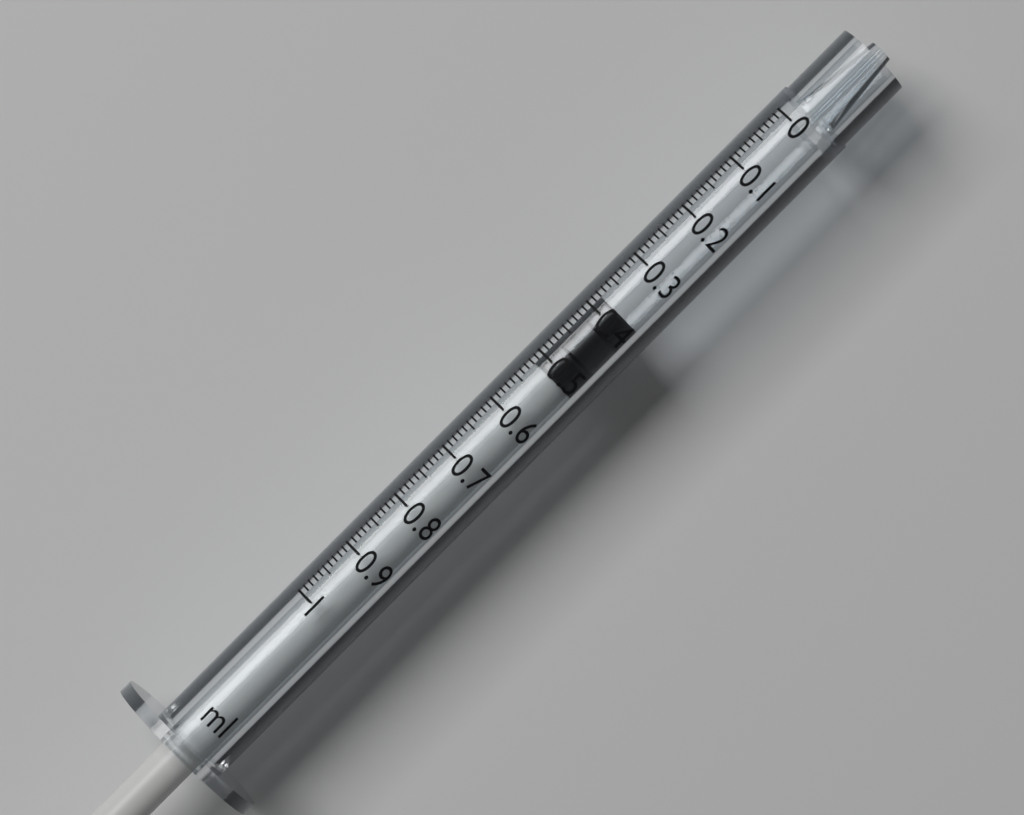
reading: 0.38 ml
